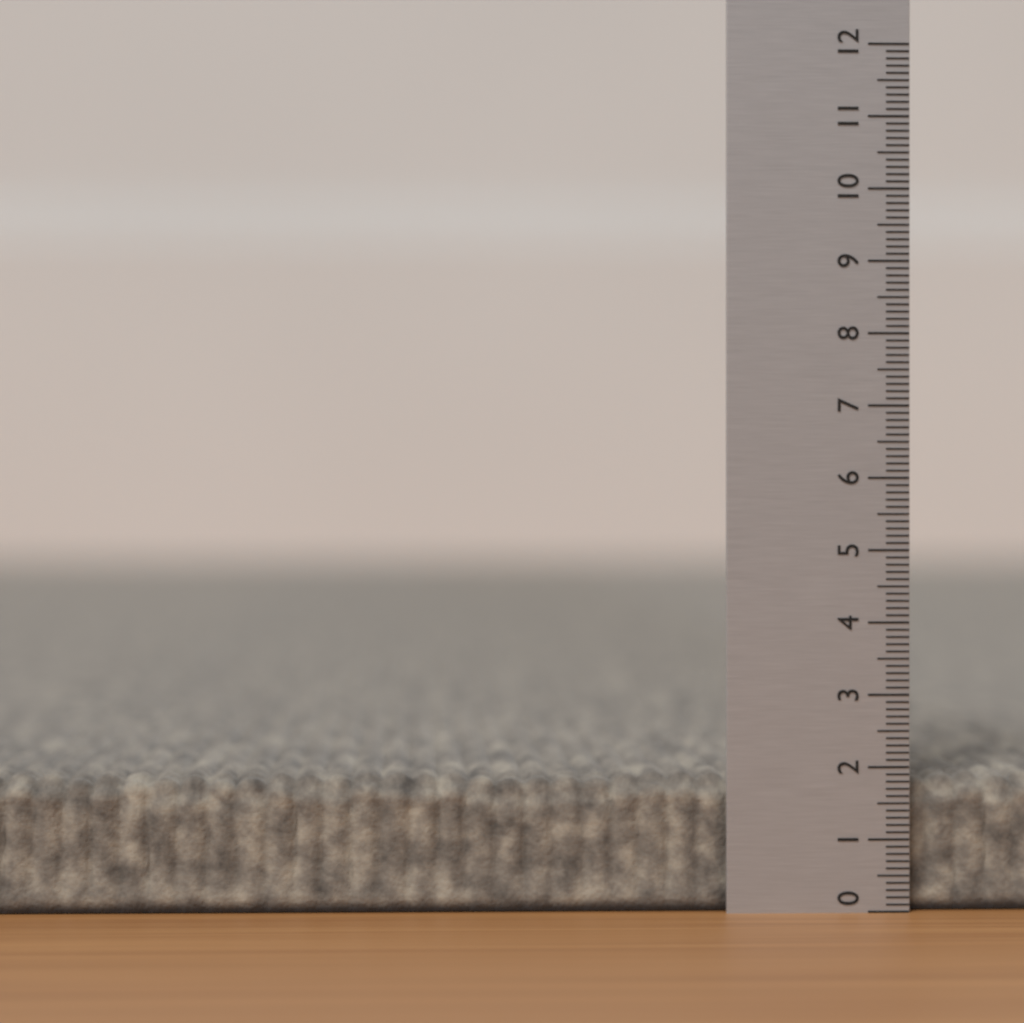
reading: 1.9 (no unit)
